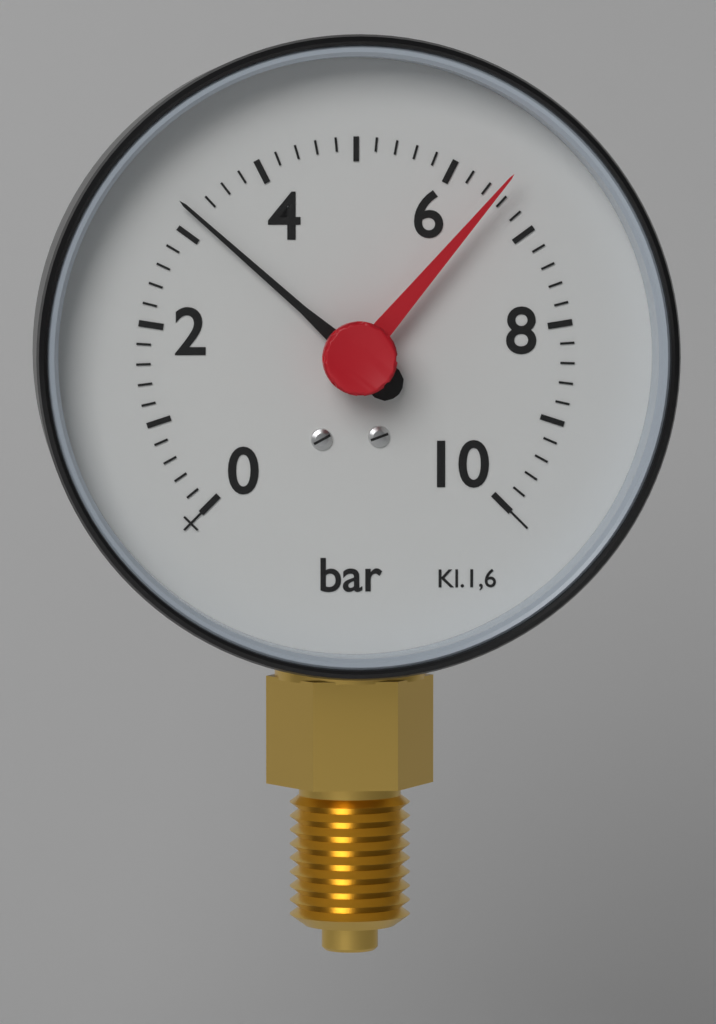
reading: 3.2 bar
